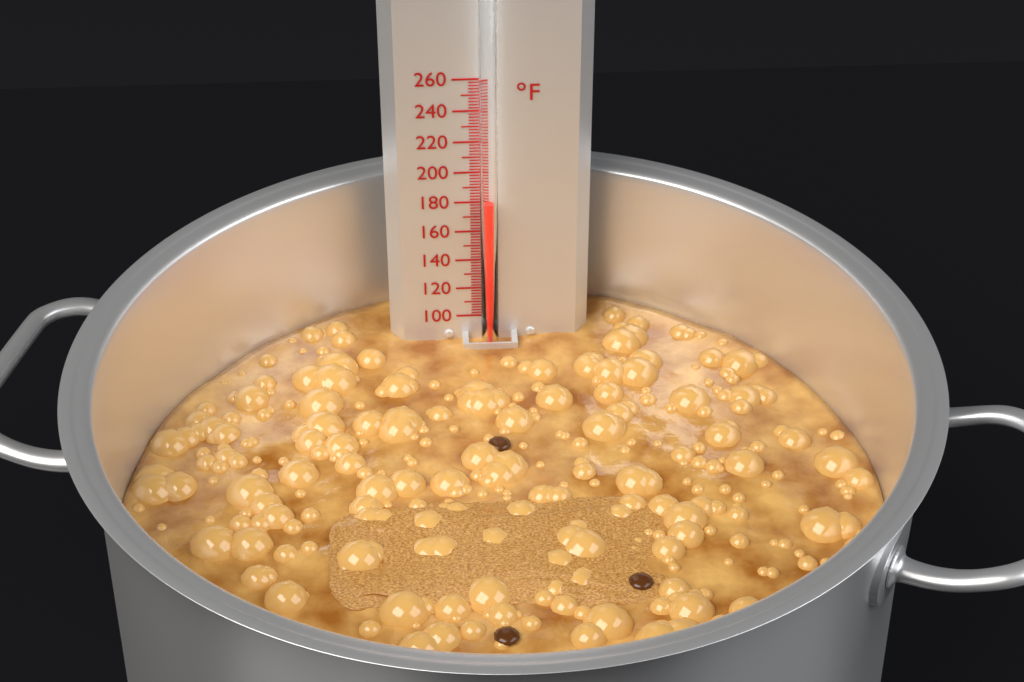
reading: 182 °F
